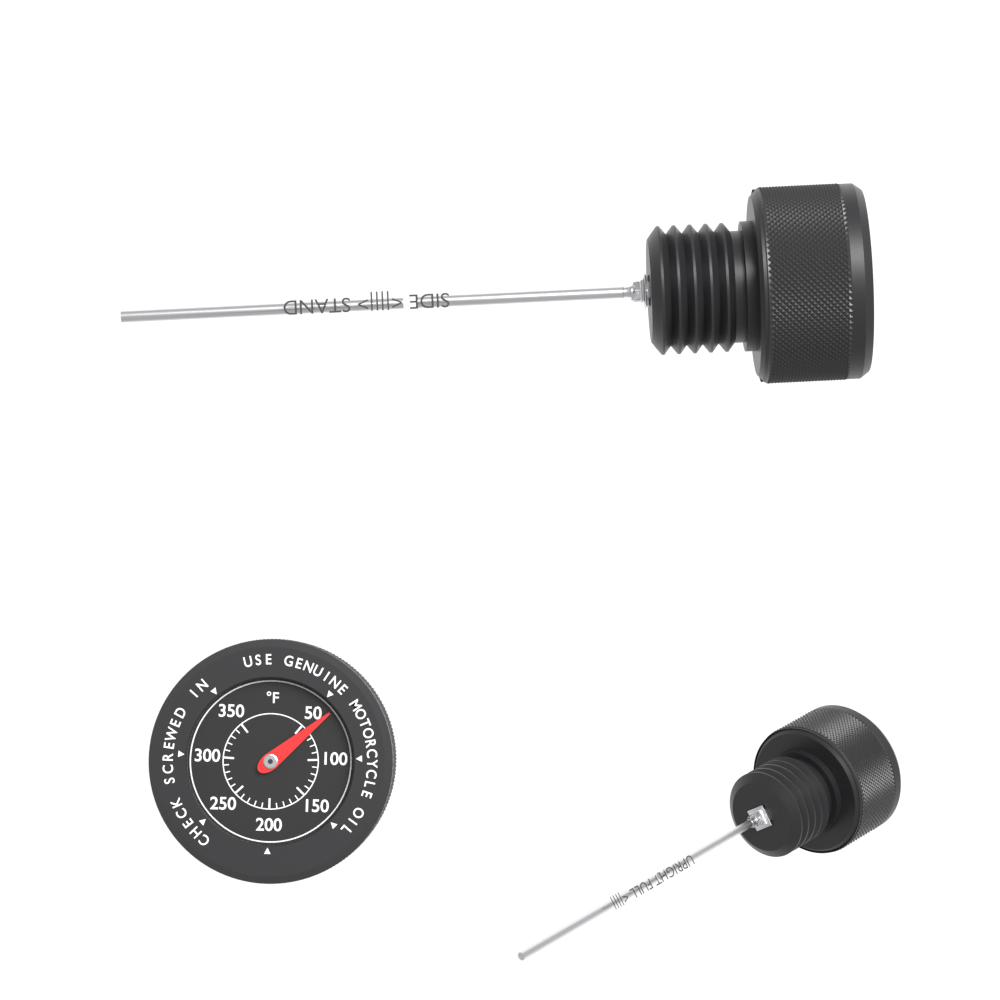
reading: 60 °F
